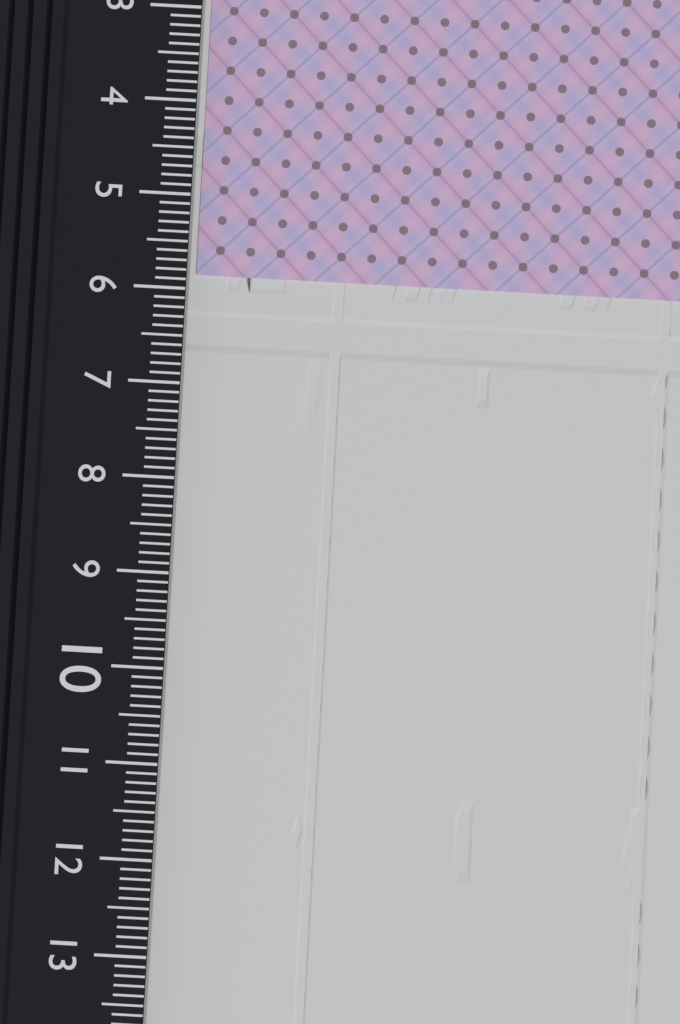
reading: 5.8 cm
